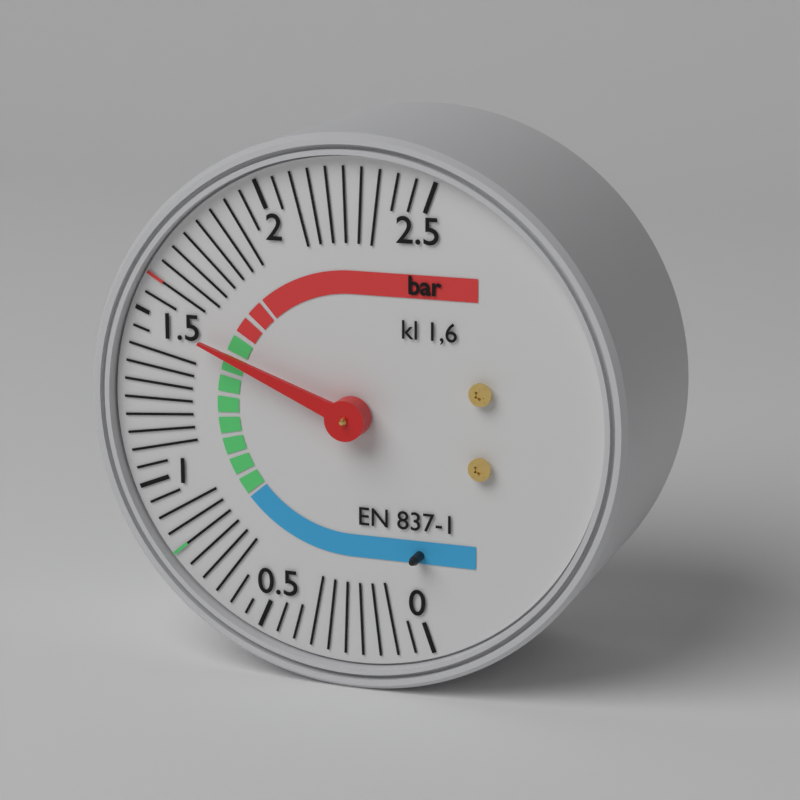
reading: 1.50 bar
